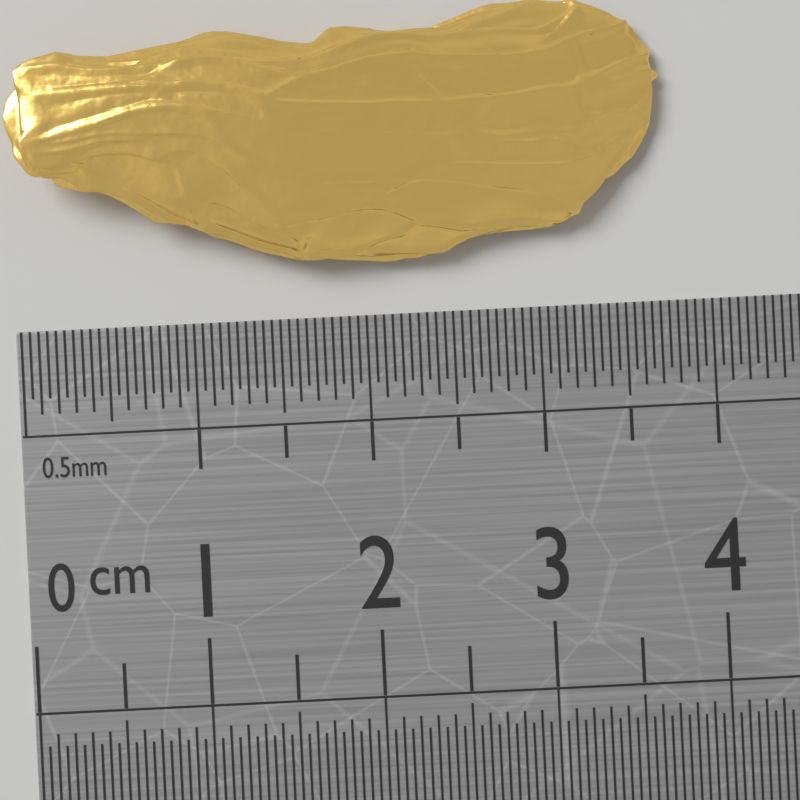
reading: 3.75 cm
